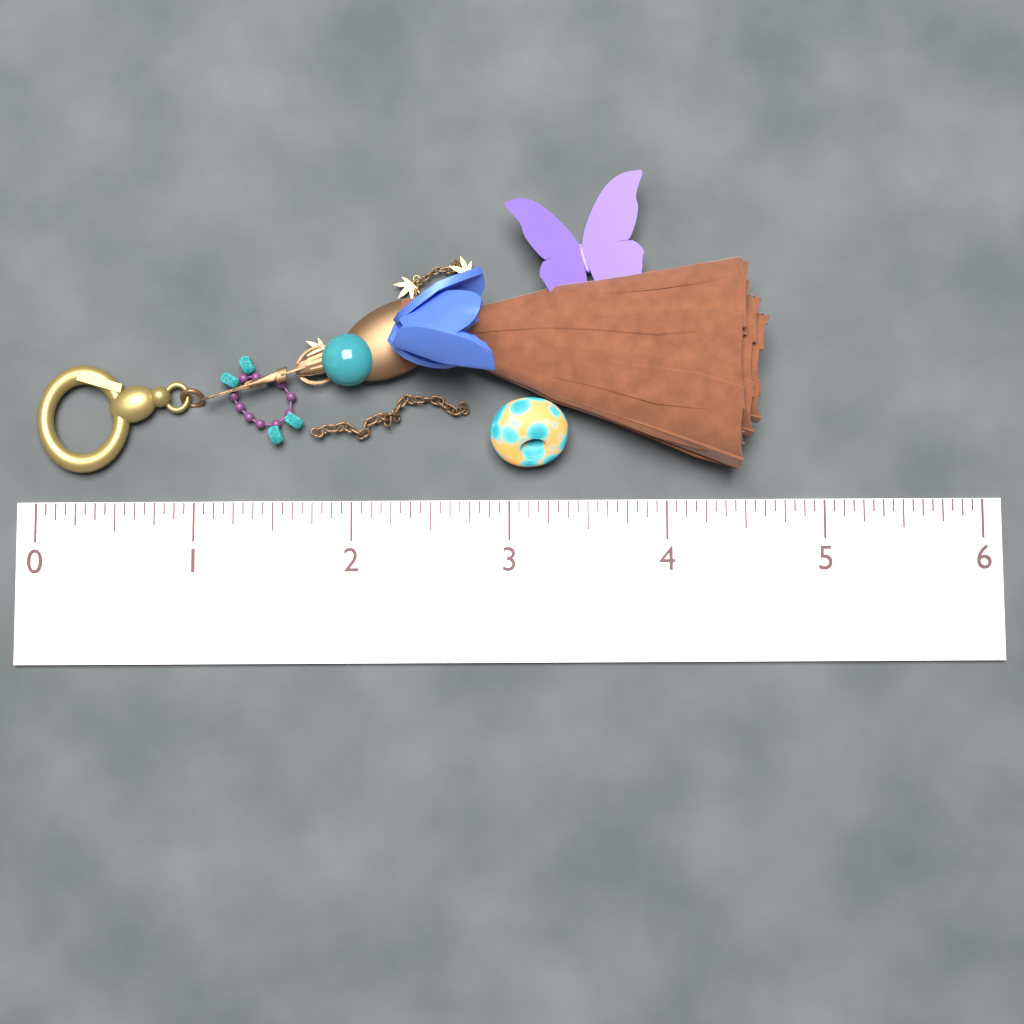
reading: 4.6250 (no unit)
